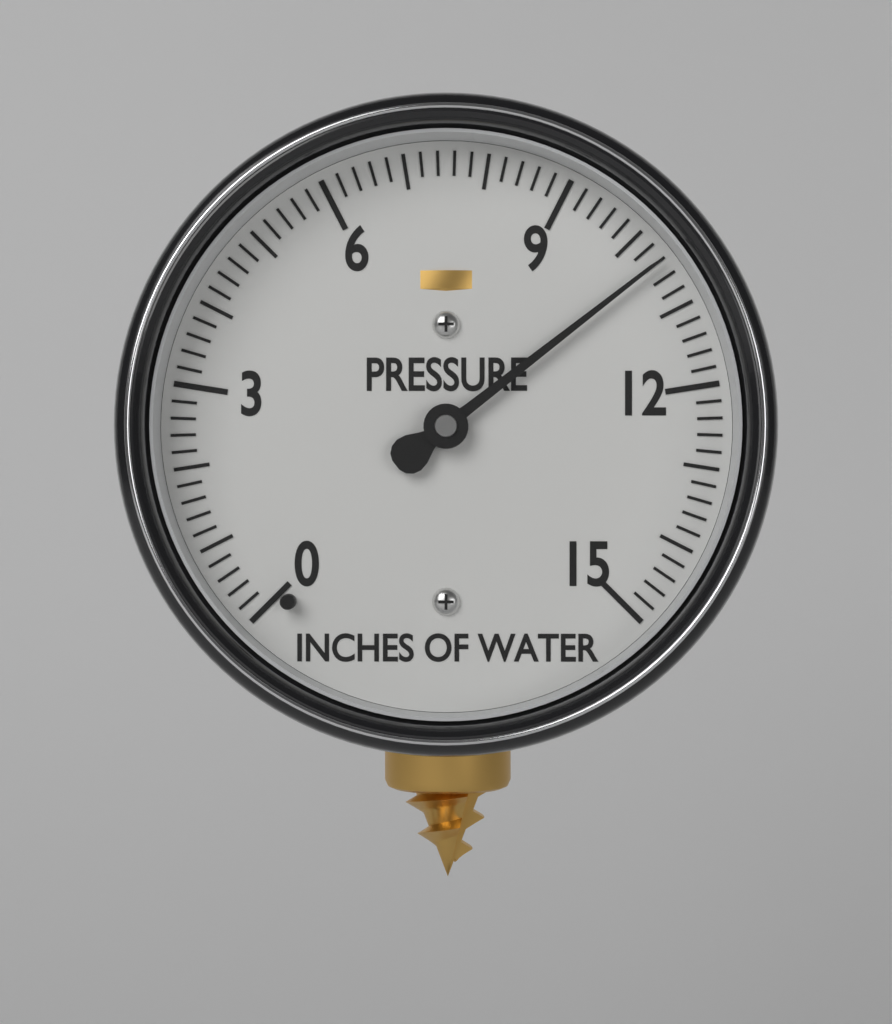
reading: 10.4 inches of water
